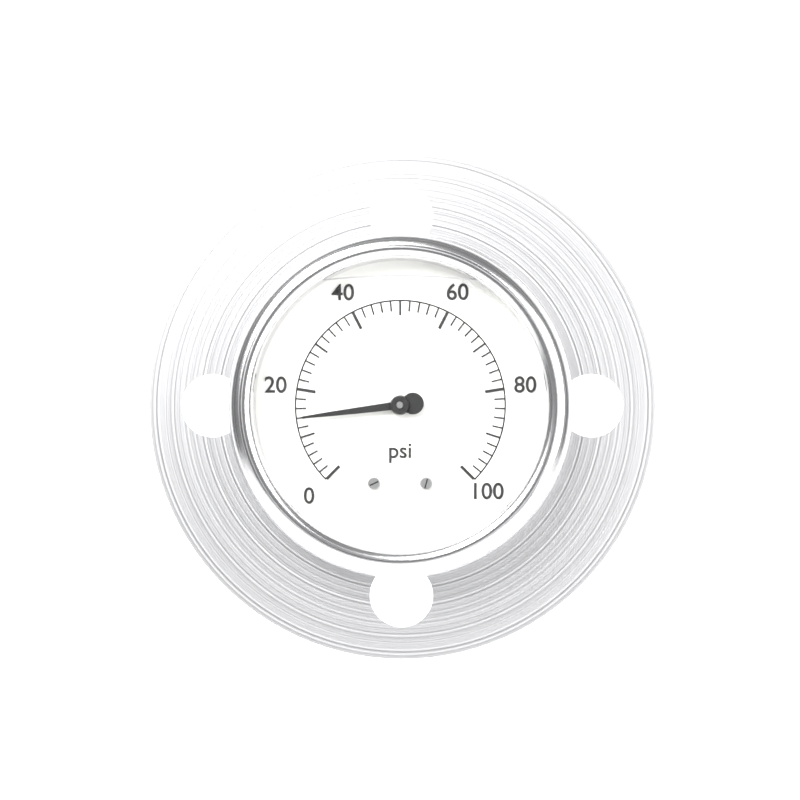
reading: 14 psi
